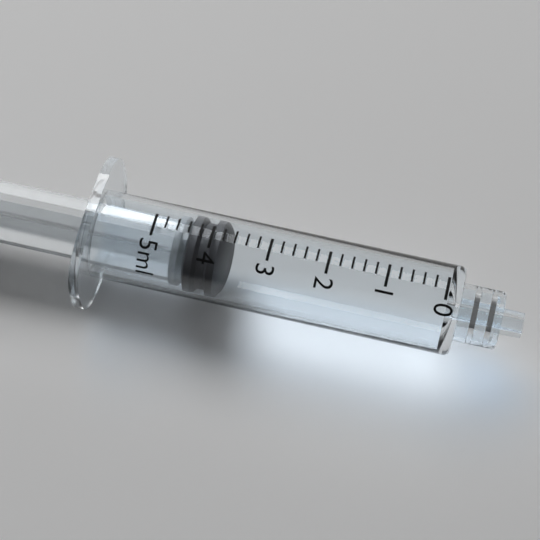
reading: 3.8 ml
